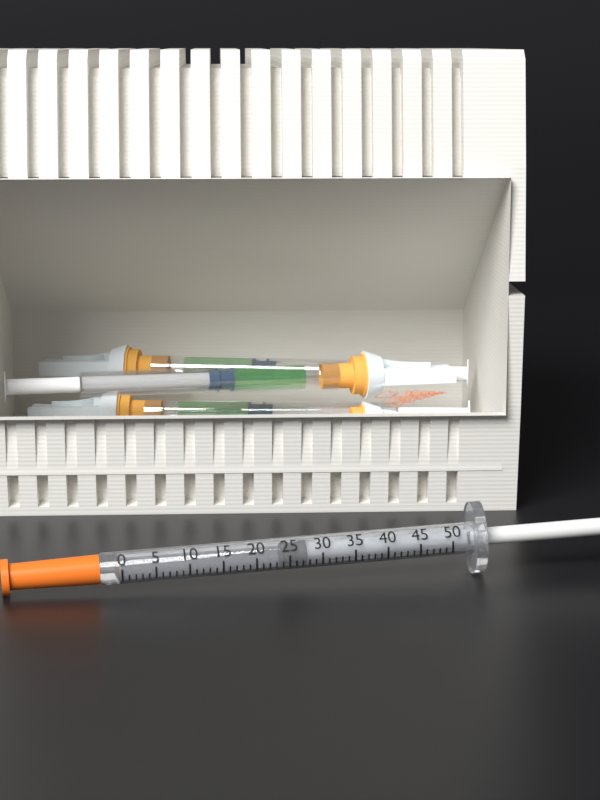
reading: 24 units
